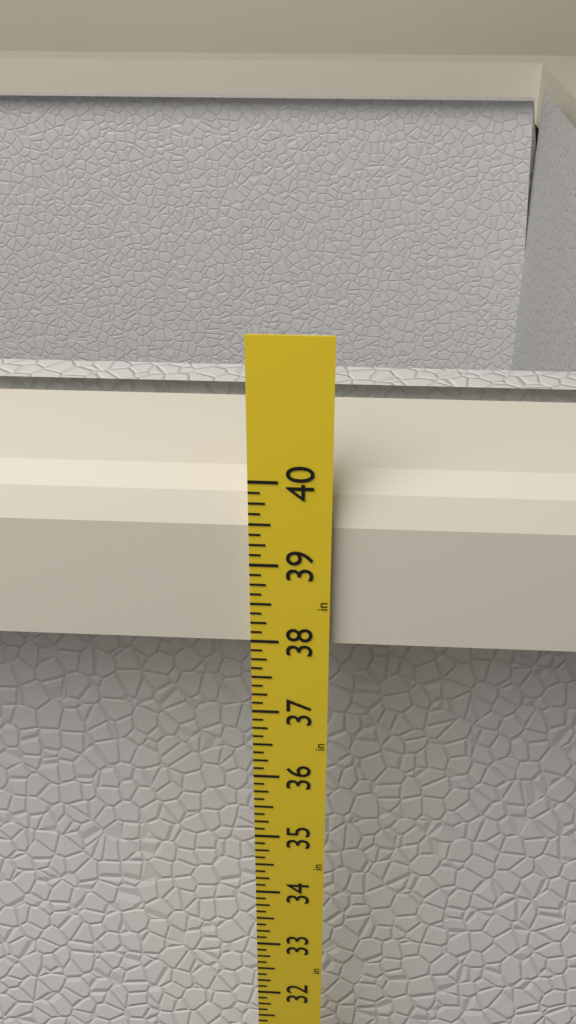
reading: 39.875 in
